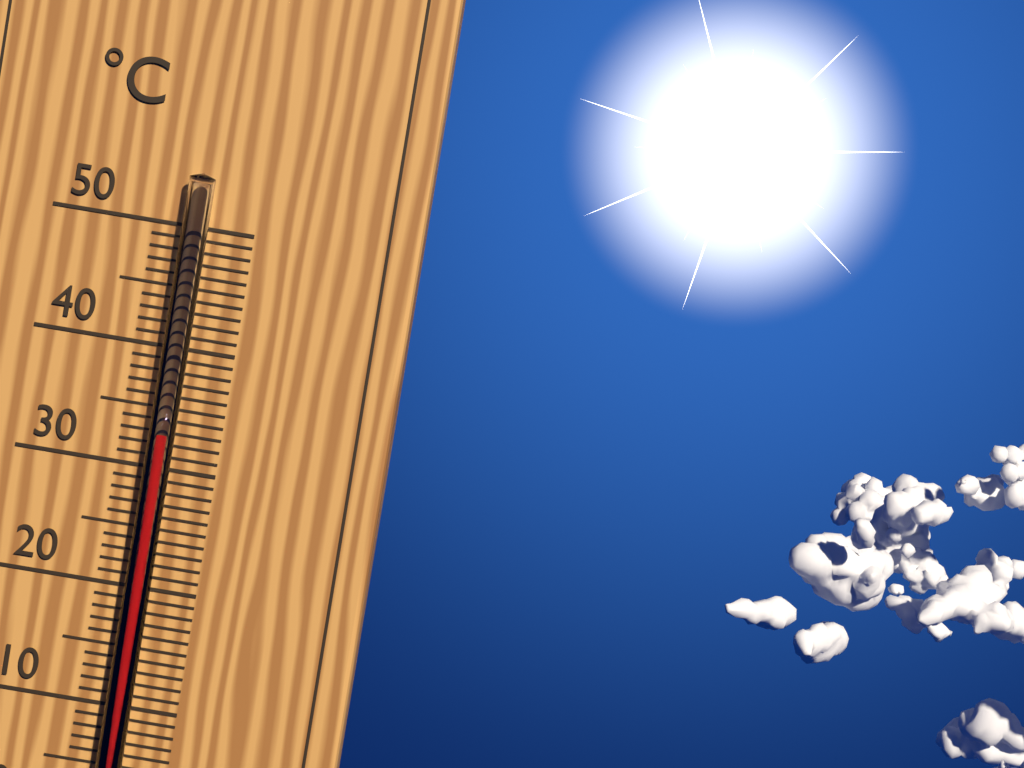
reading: 33 °C
